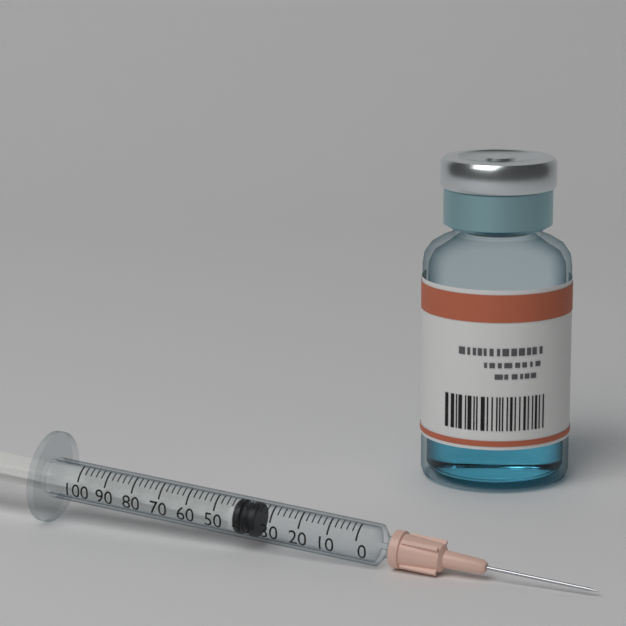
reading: 36 (no unit)
